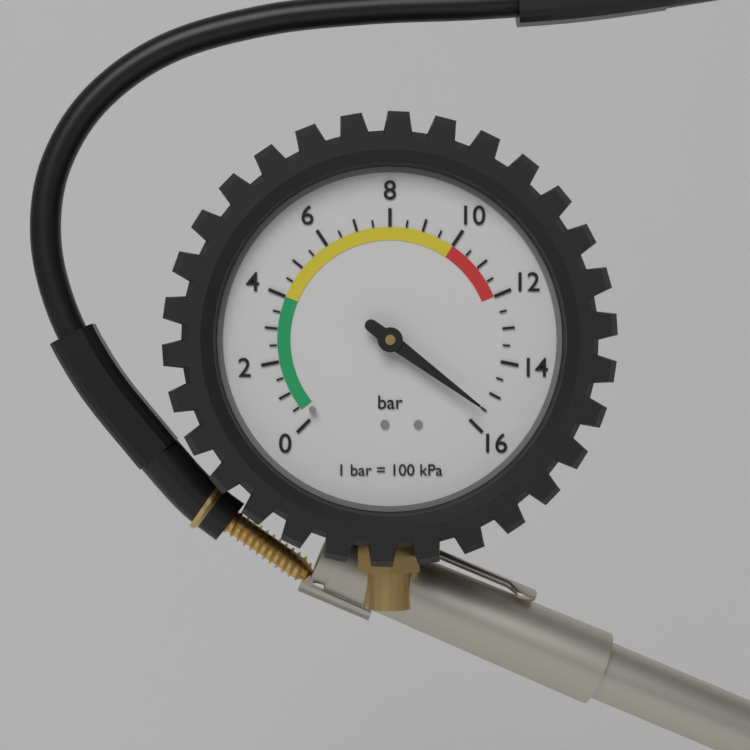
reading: 15.5 bar
